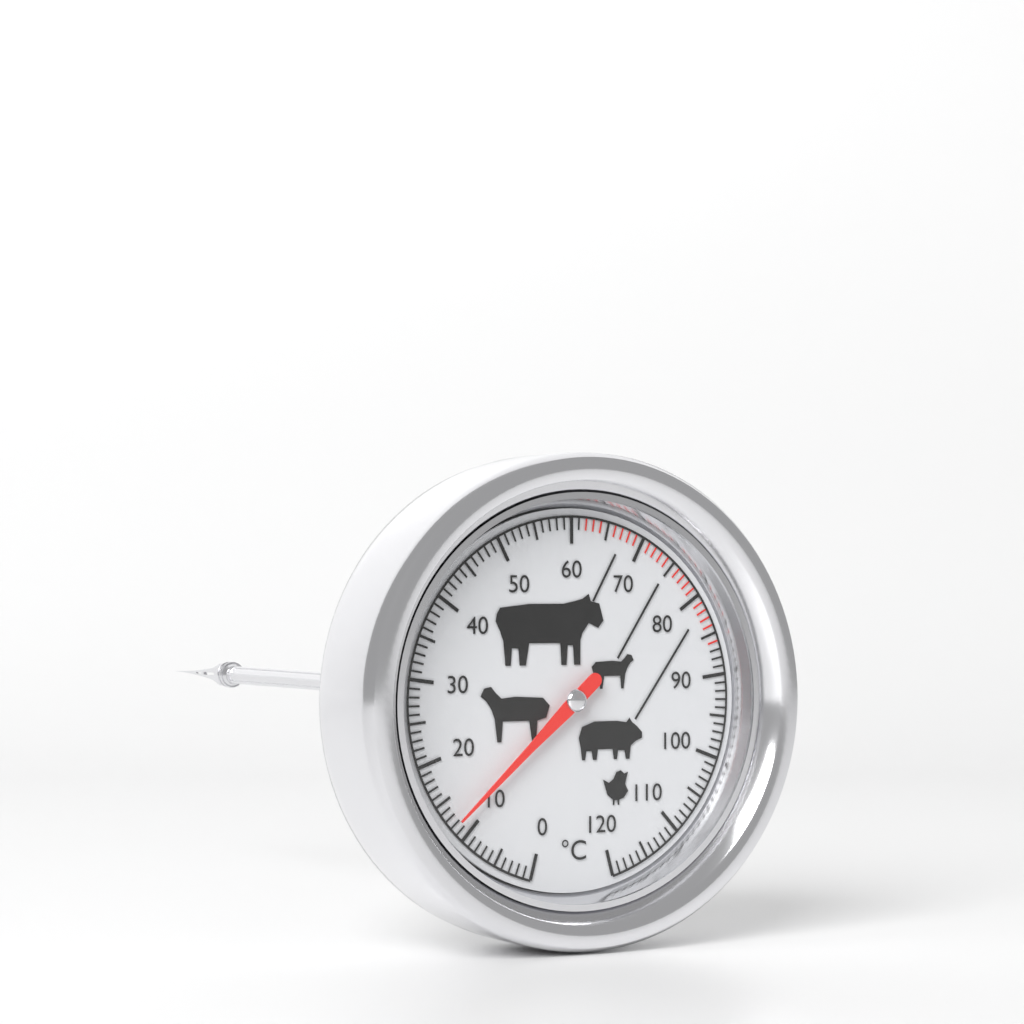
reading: 12 °C
